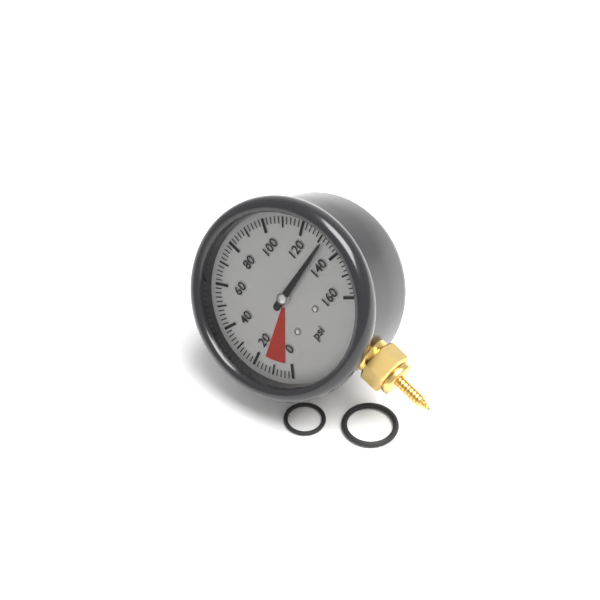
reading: 132 psi
